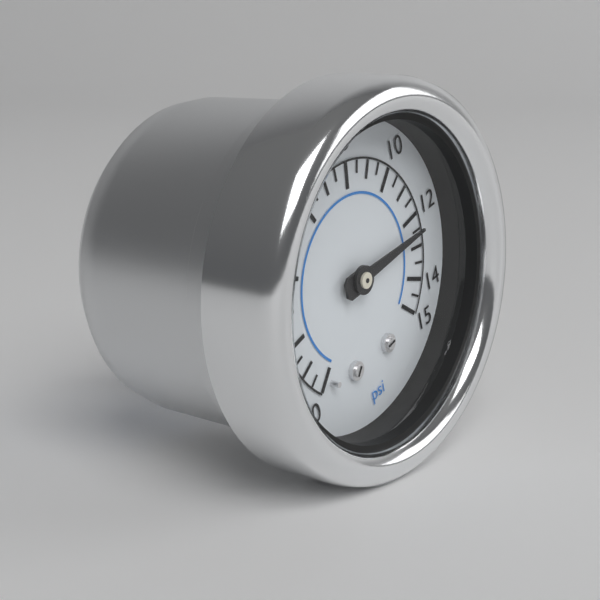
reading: 12.5 psi
